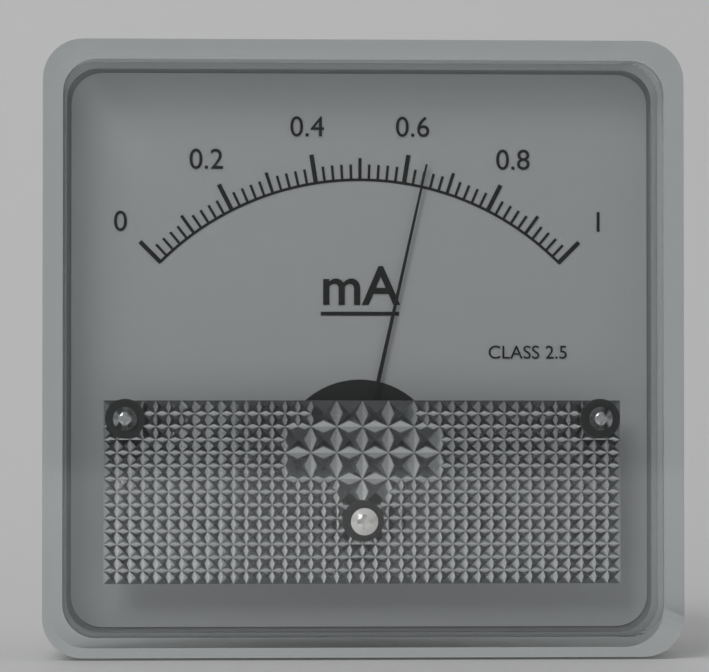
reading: 0.64 mA
